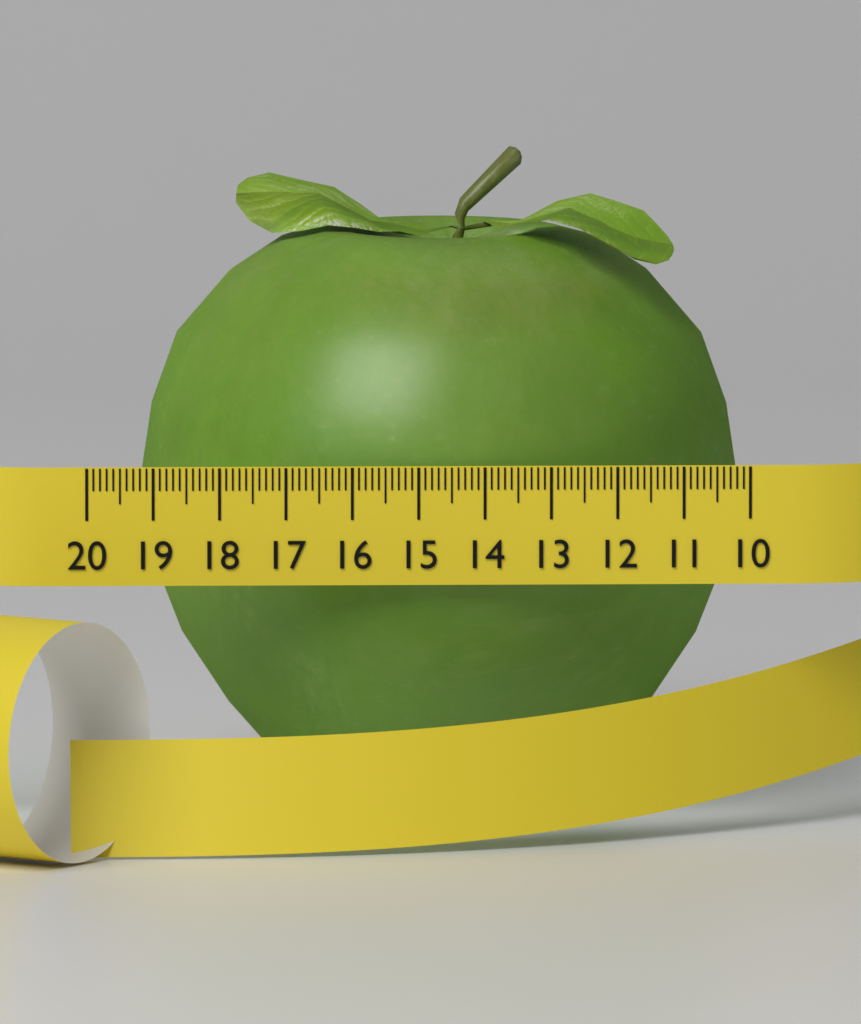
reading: 19.1 (no unit)
